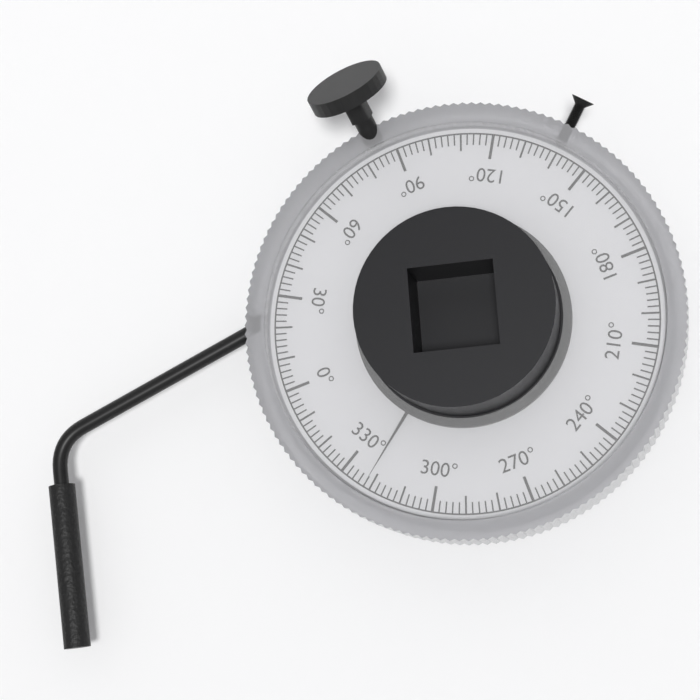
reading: 322 °
